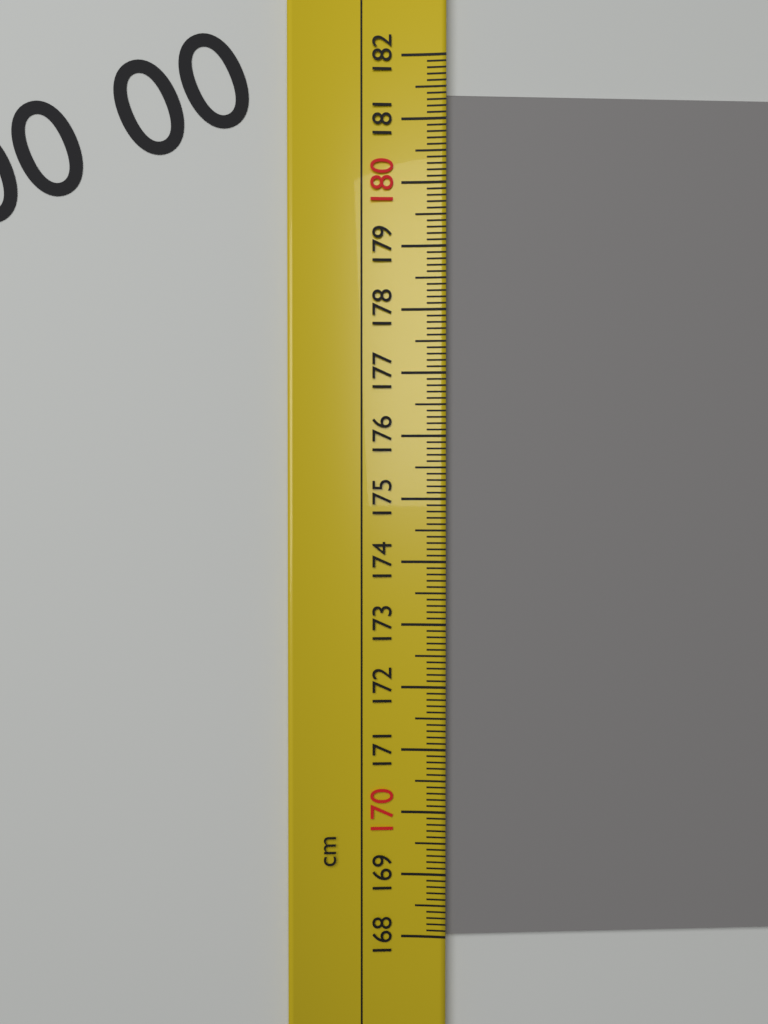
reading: 181.4 cm
